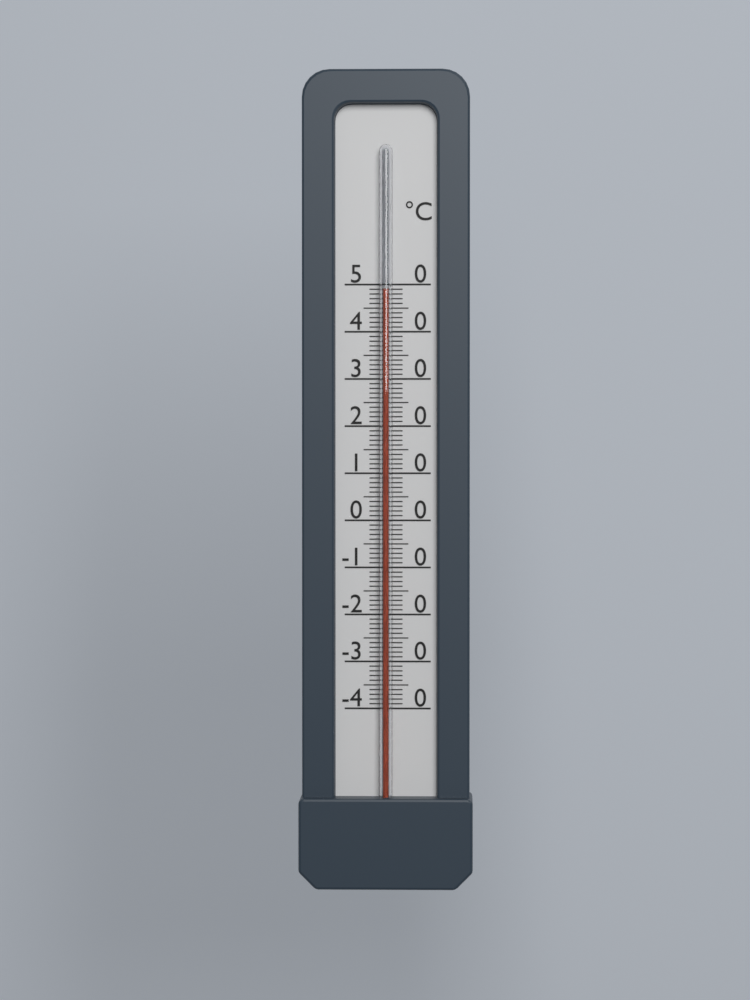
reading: 49 °C
